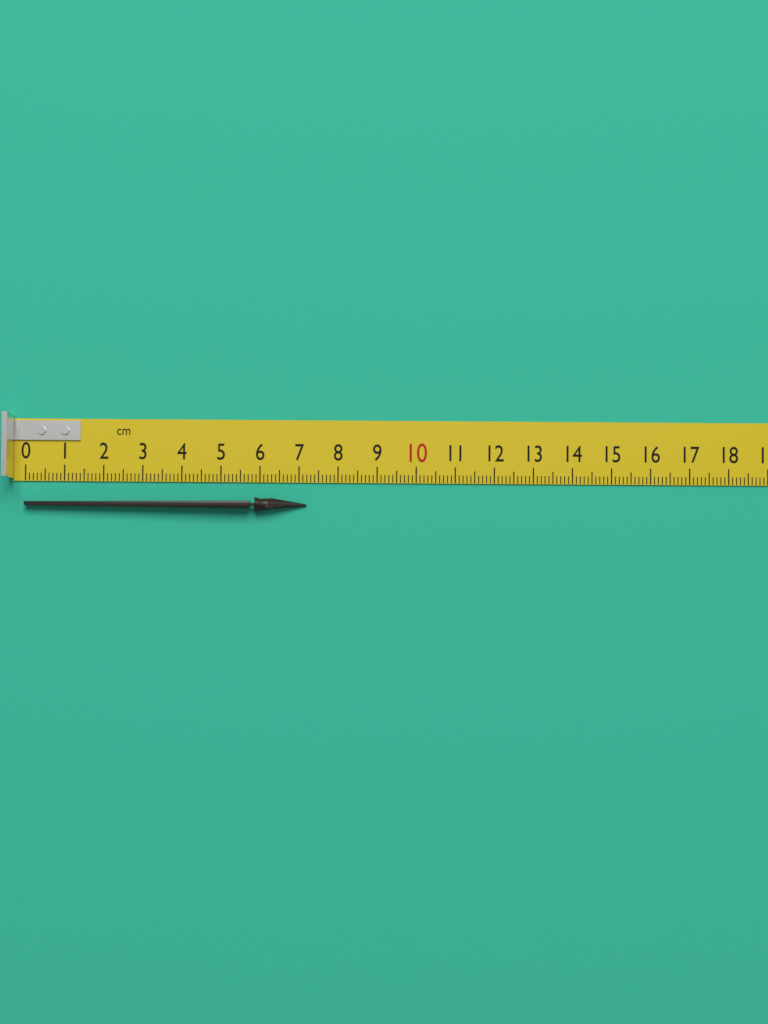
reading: 7.2 cm
